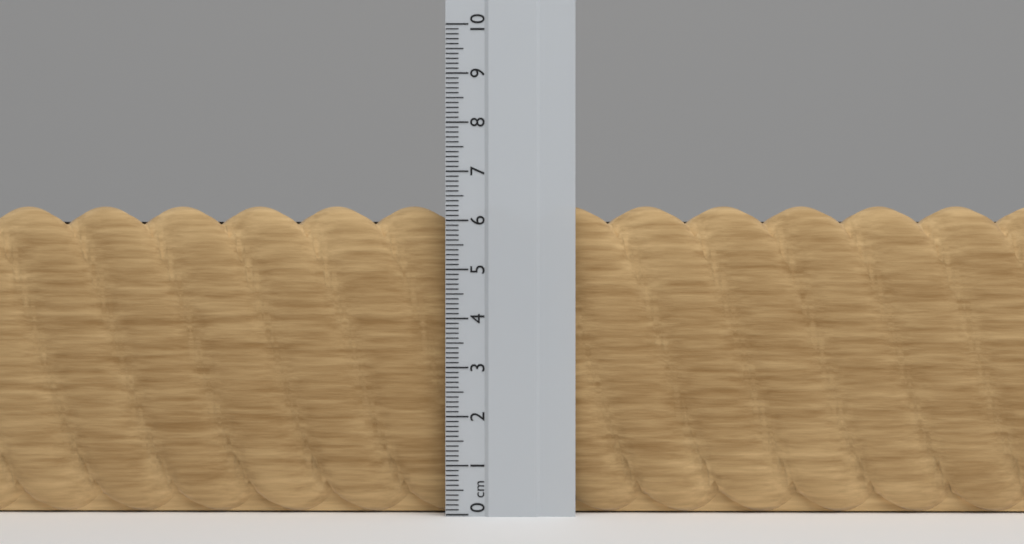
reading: 6.3 cm
